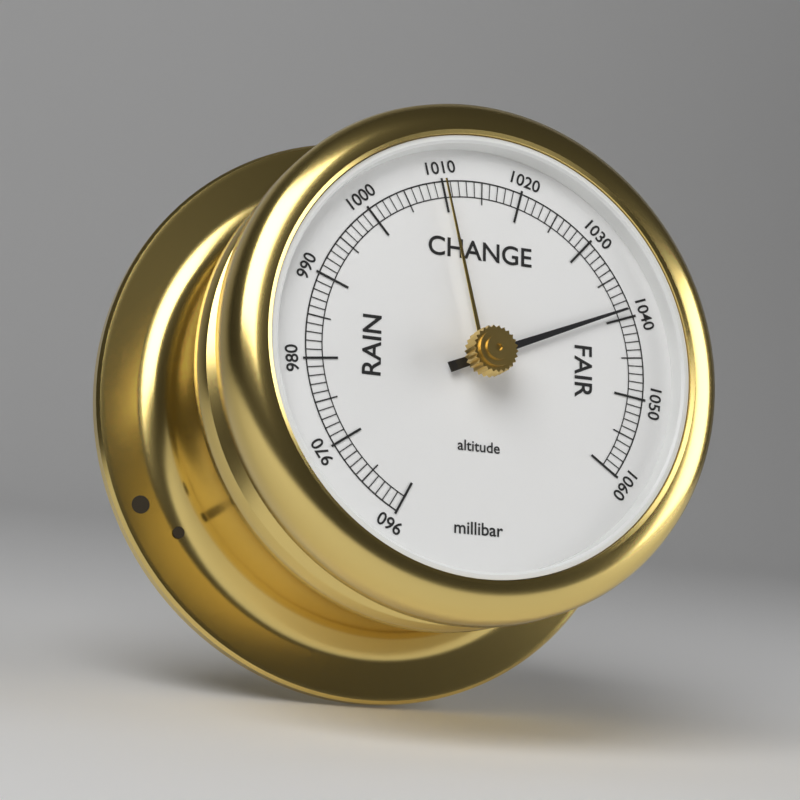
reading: 1039 millibar
